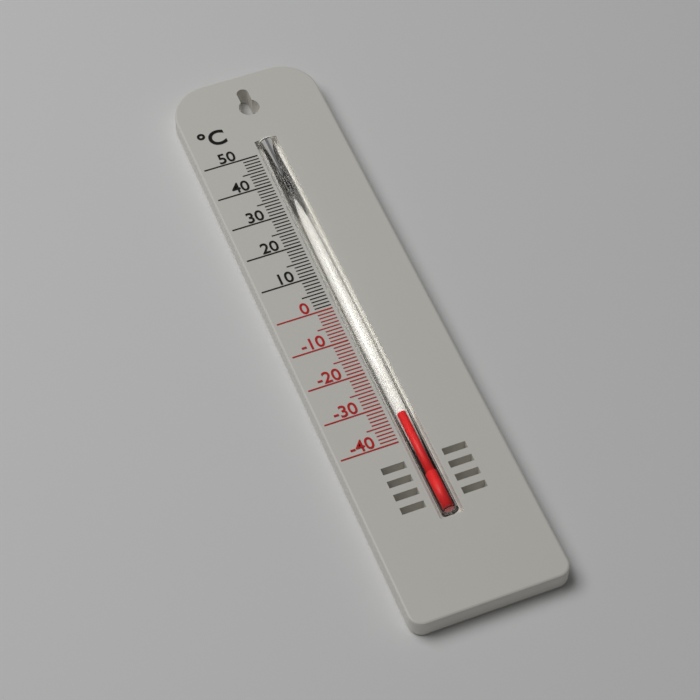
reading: -33 °C
